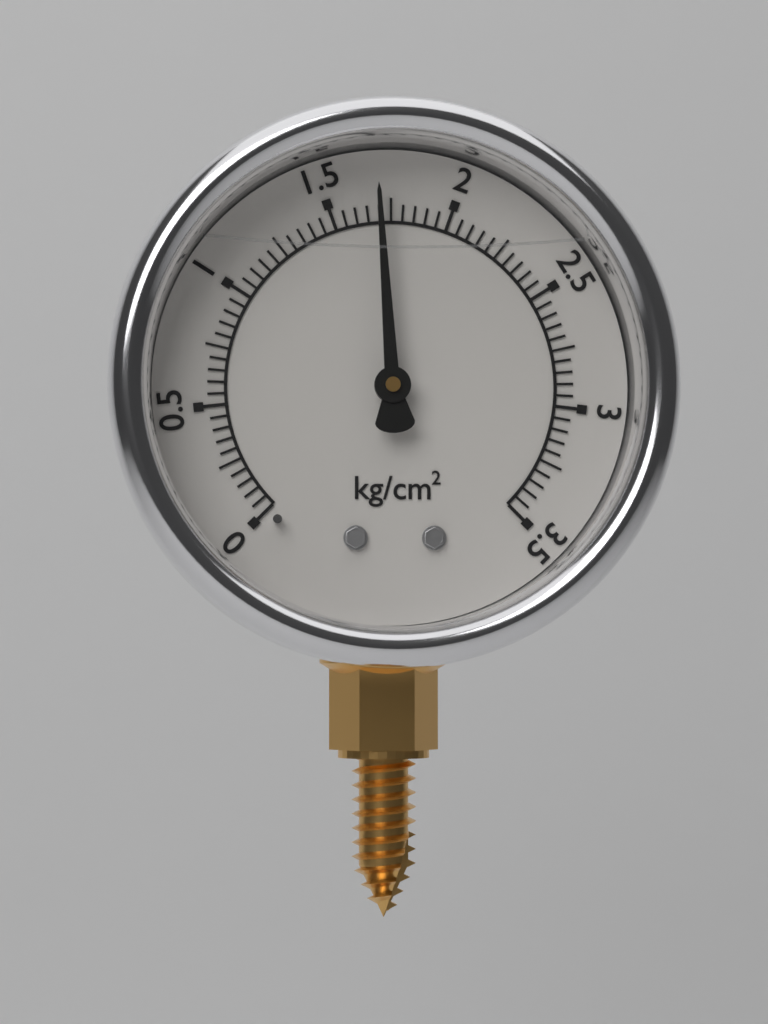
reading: 1.70 kg/cm²
